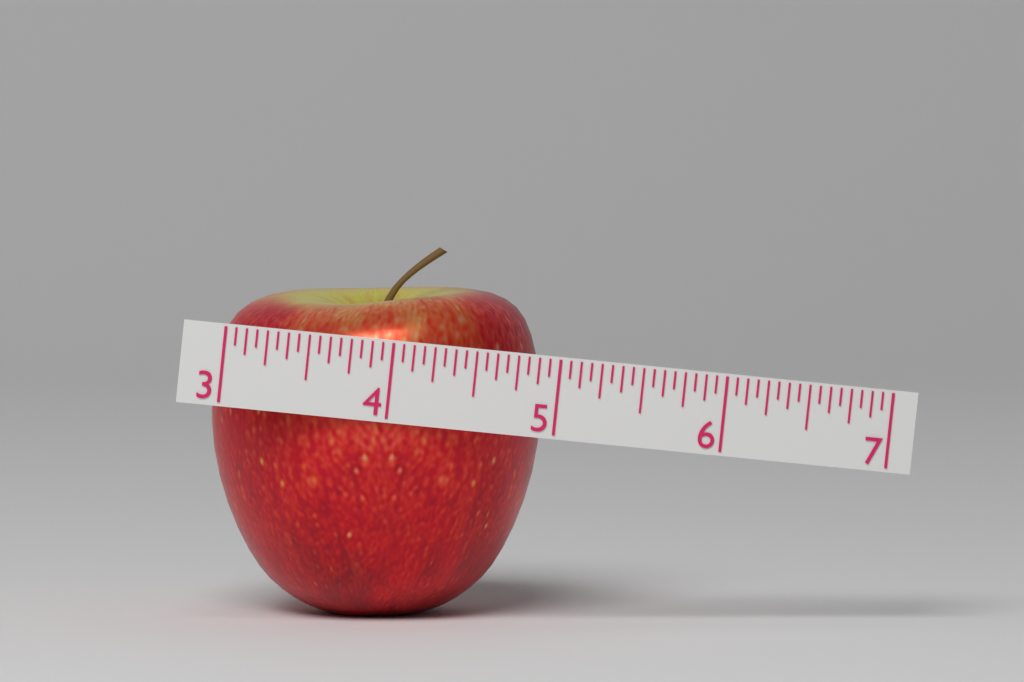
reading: 5.0000 (no unit)
